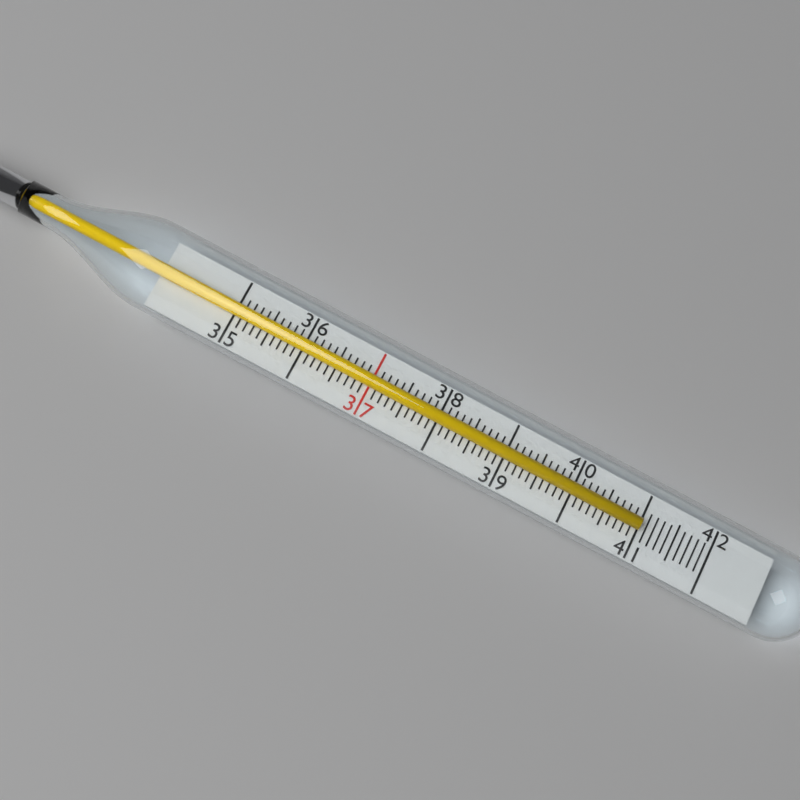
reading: 41.0 (no unit)
